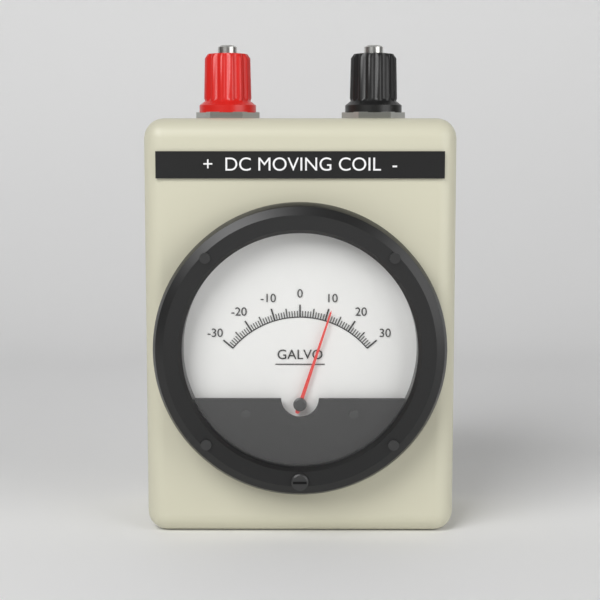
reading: 11 (no unit)
